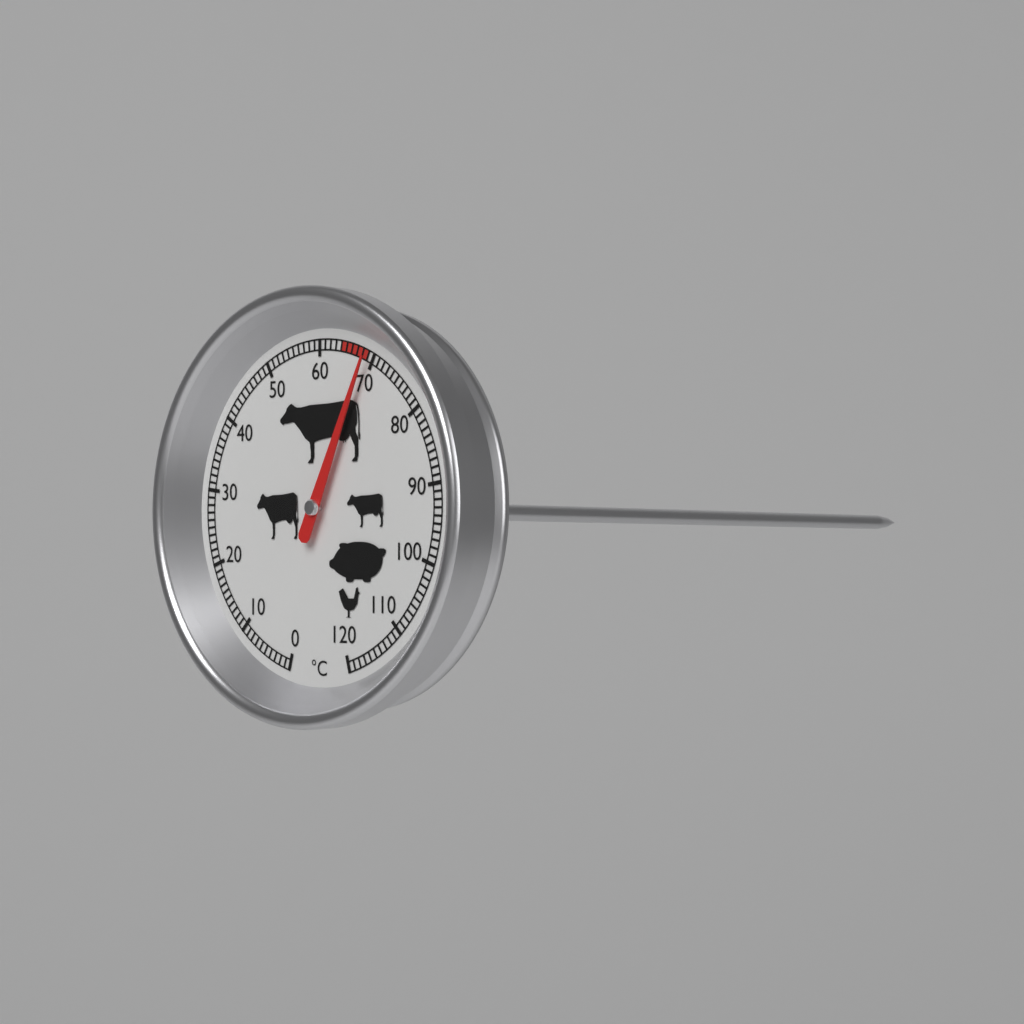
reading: 69 °C
